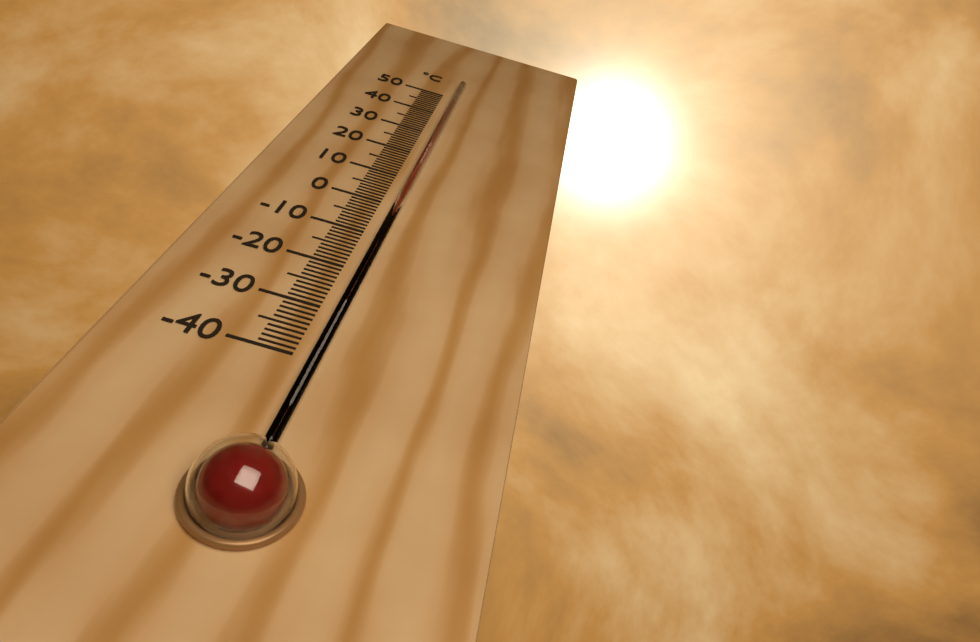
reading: 46 °C
